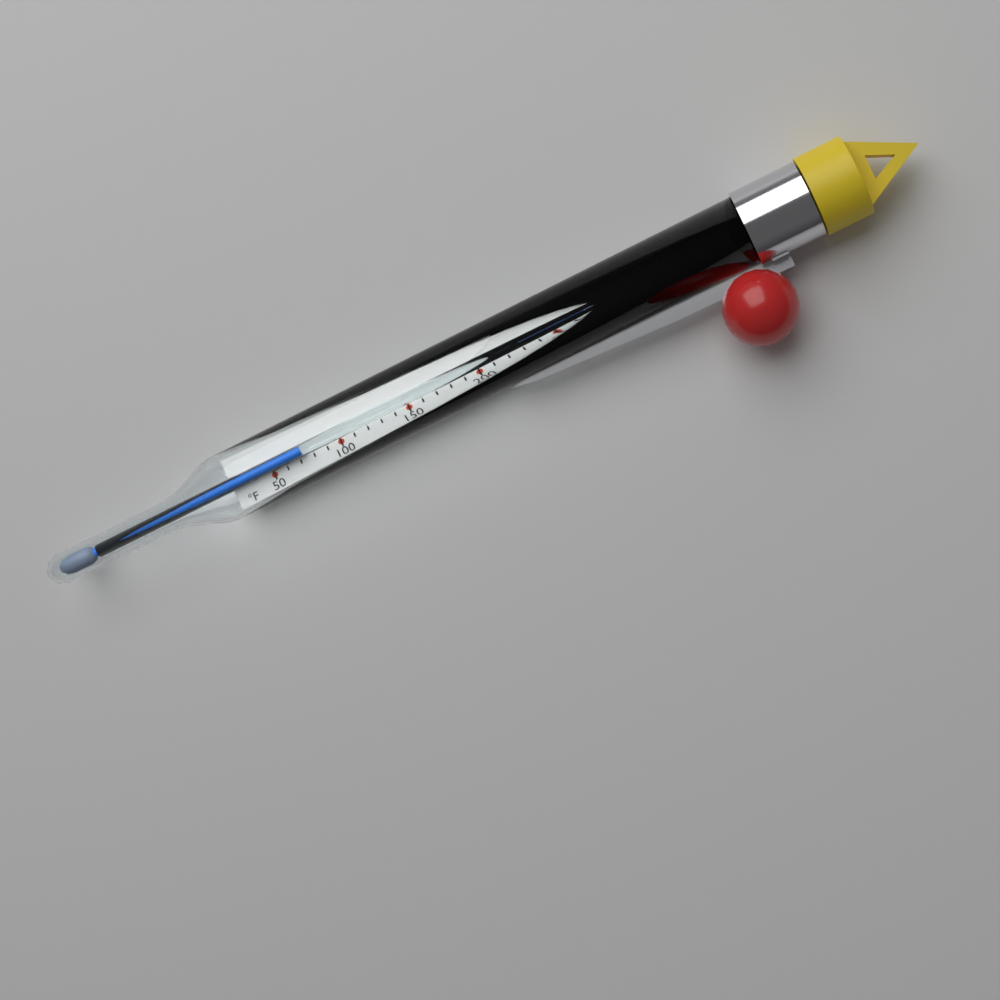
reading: 76 °F
